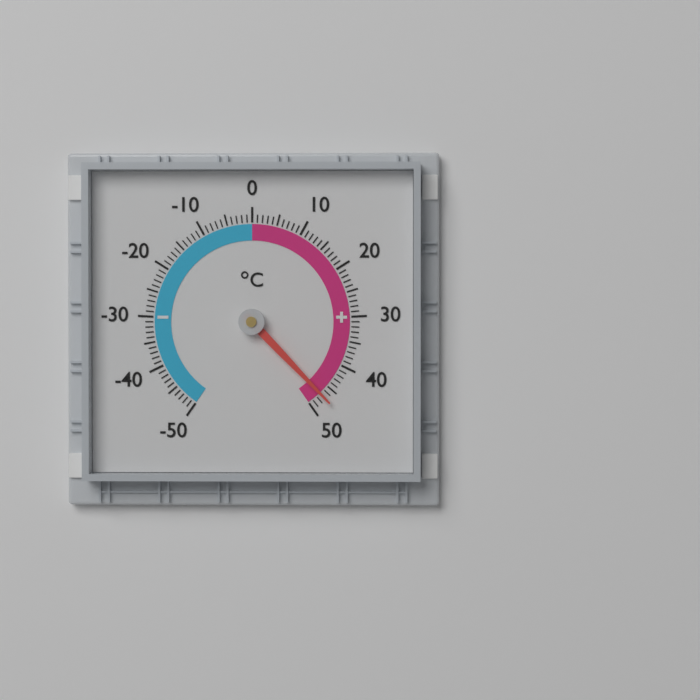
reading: 47 °C
